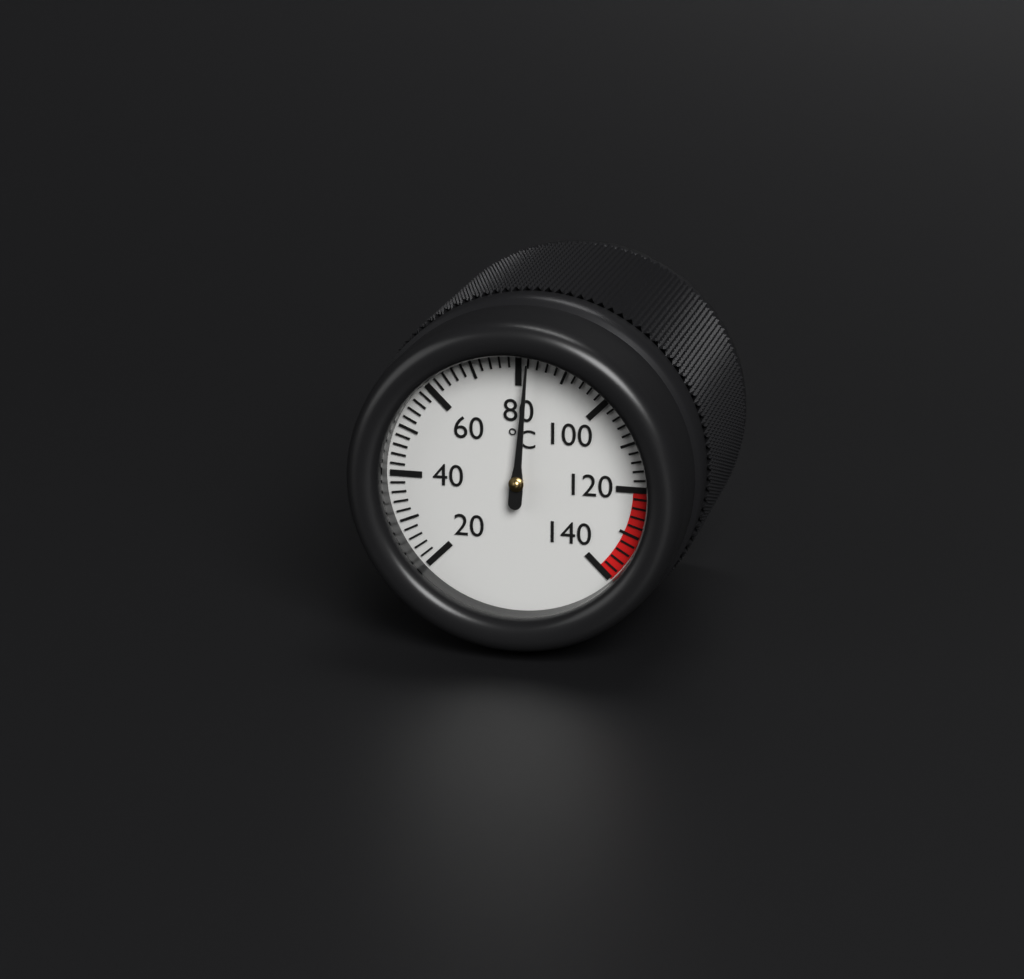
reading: 82 °C
